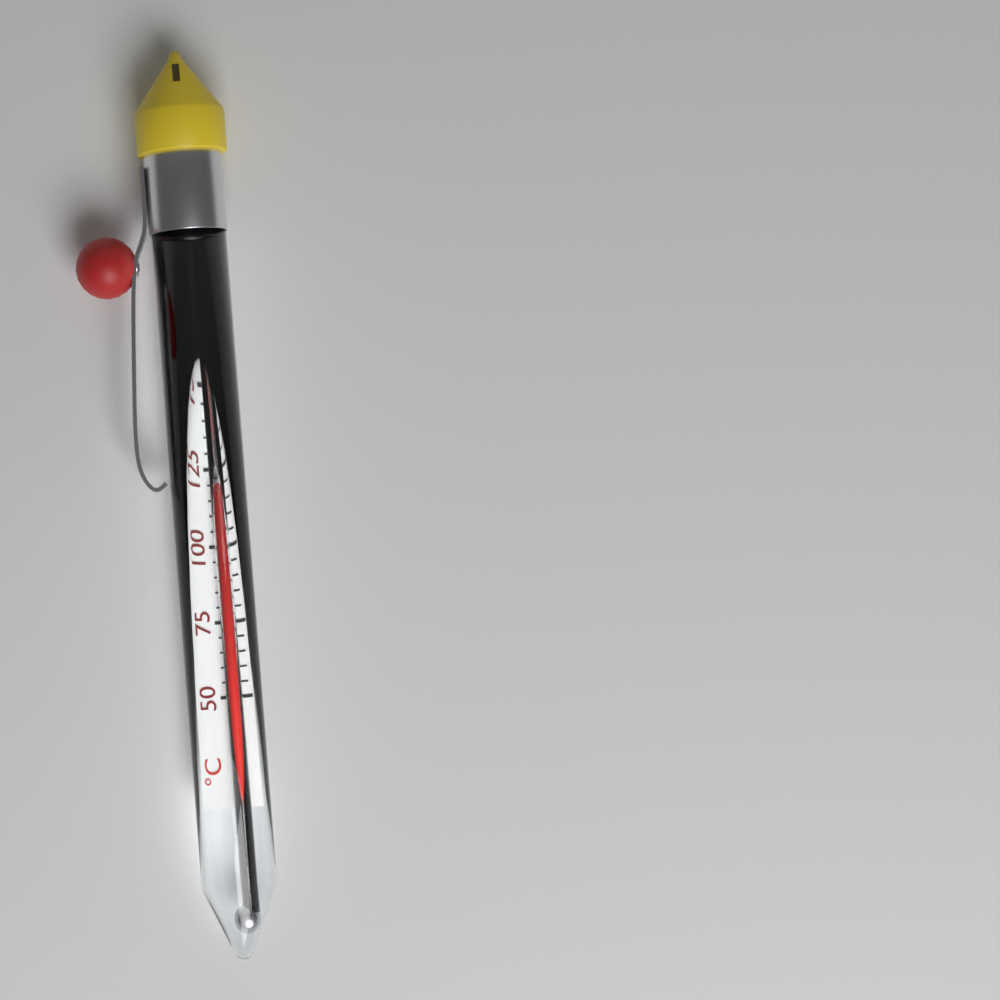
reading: 120 °C
